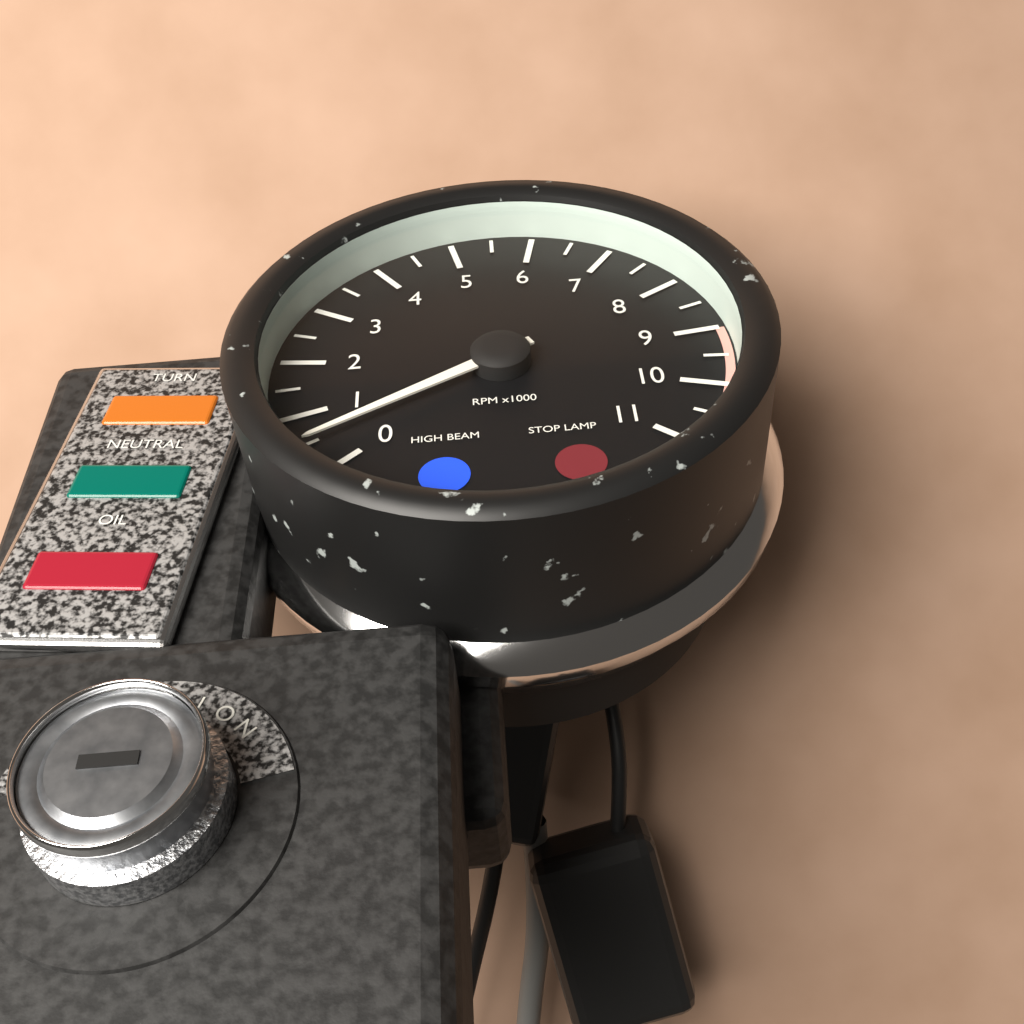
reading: 500 RPM
